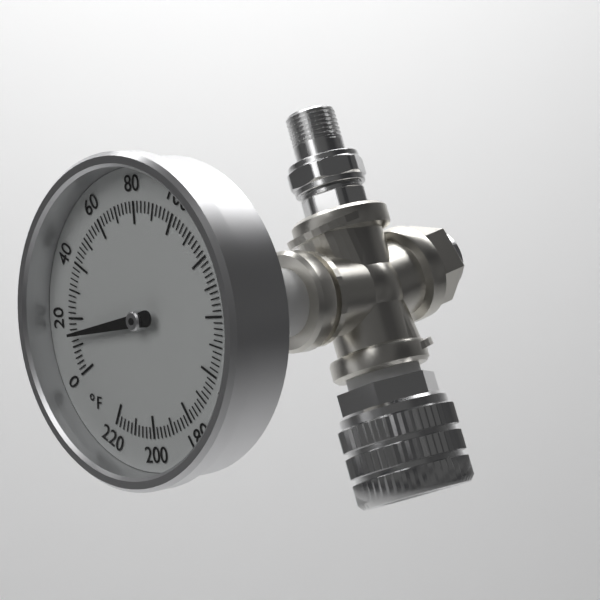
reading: 14 °F
